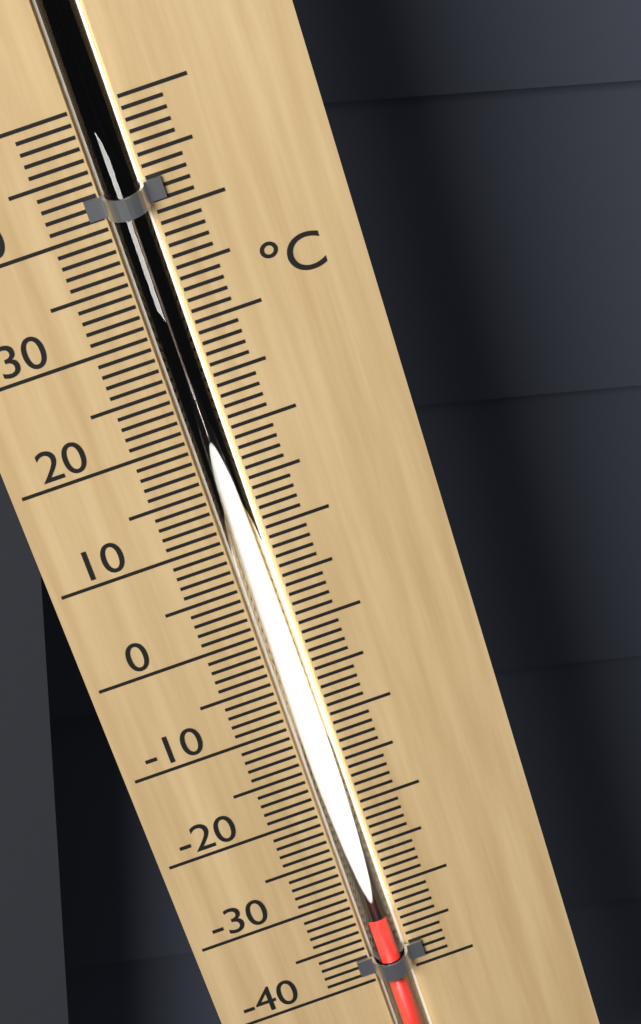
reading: -32 °C
